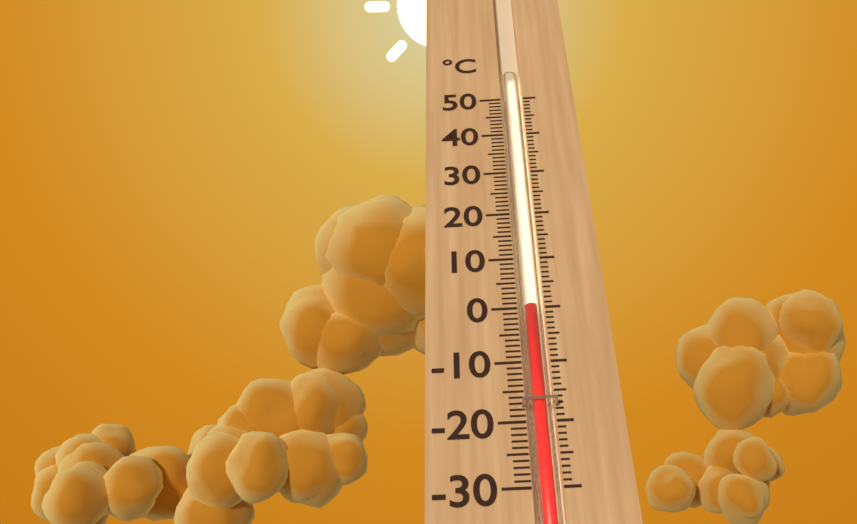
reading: 0 °C
